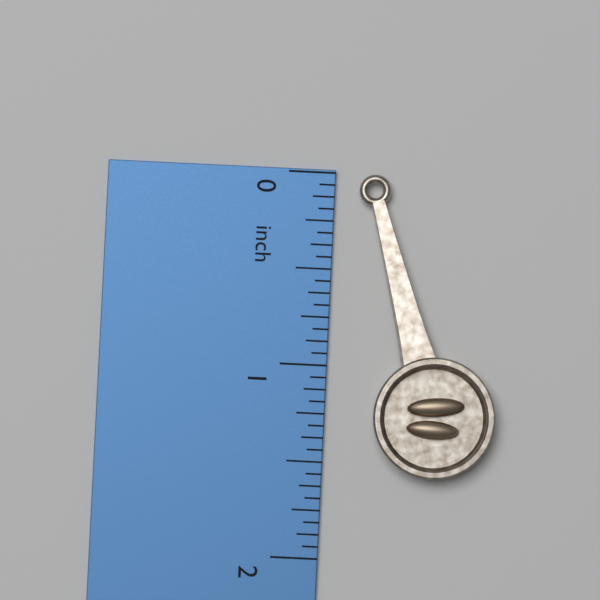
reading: 1.5625 inch
